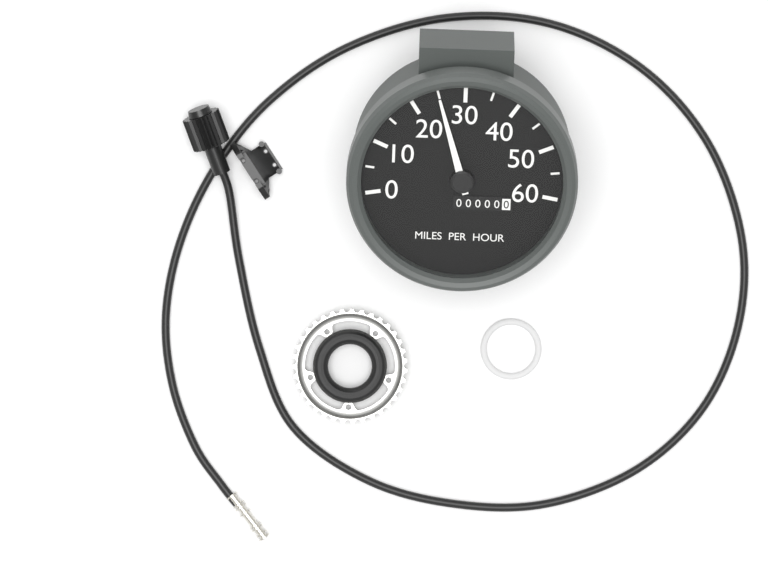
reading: 25 mph
